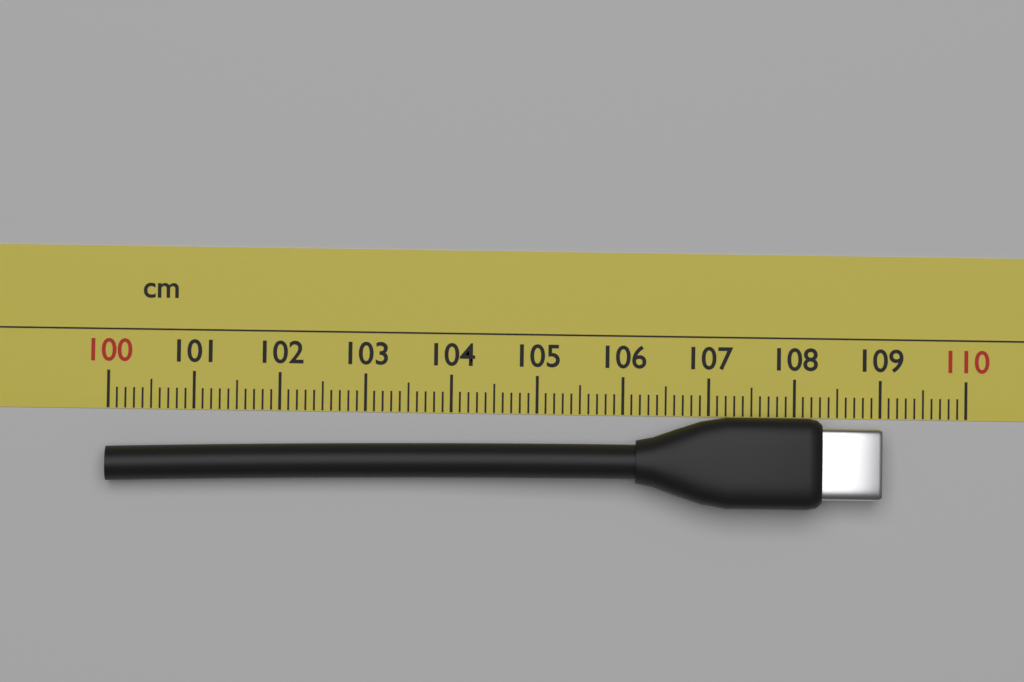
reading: 109.0 cm
